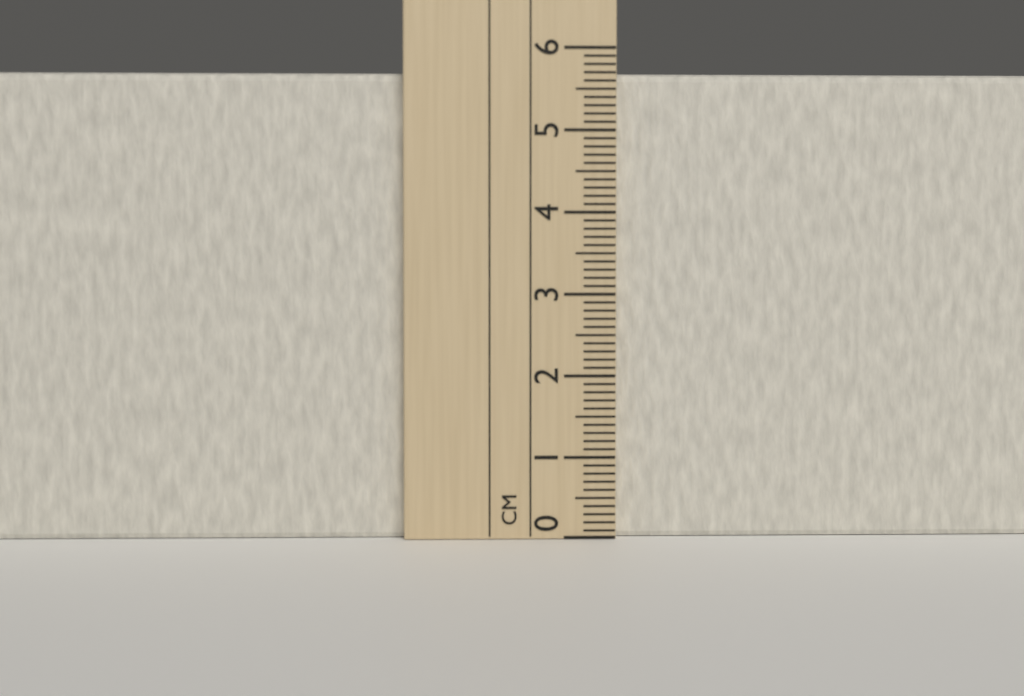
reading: 5.7 cm
